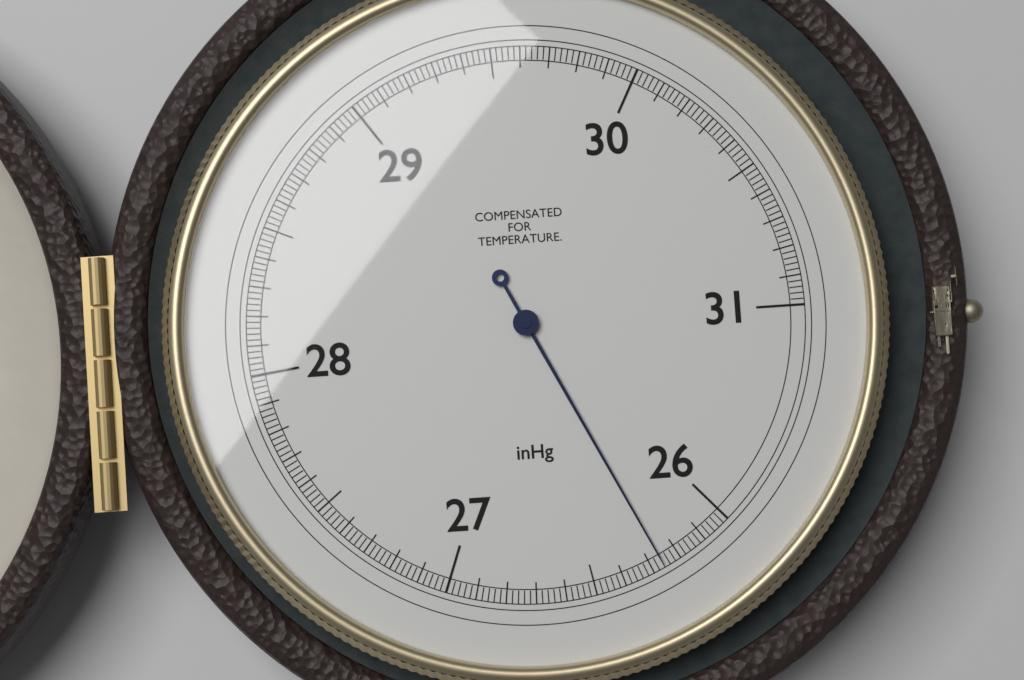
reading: 26.26 inHg
